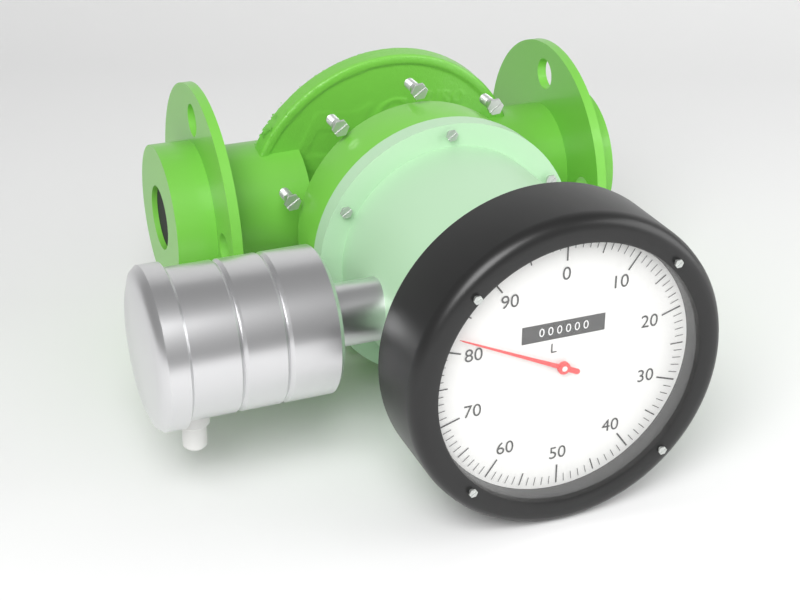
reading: 82 L
